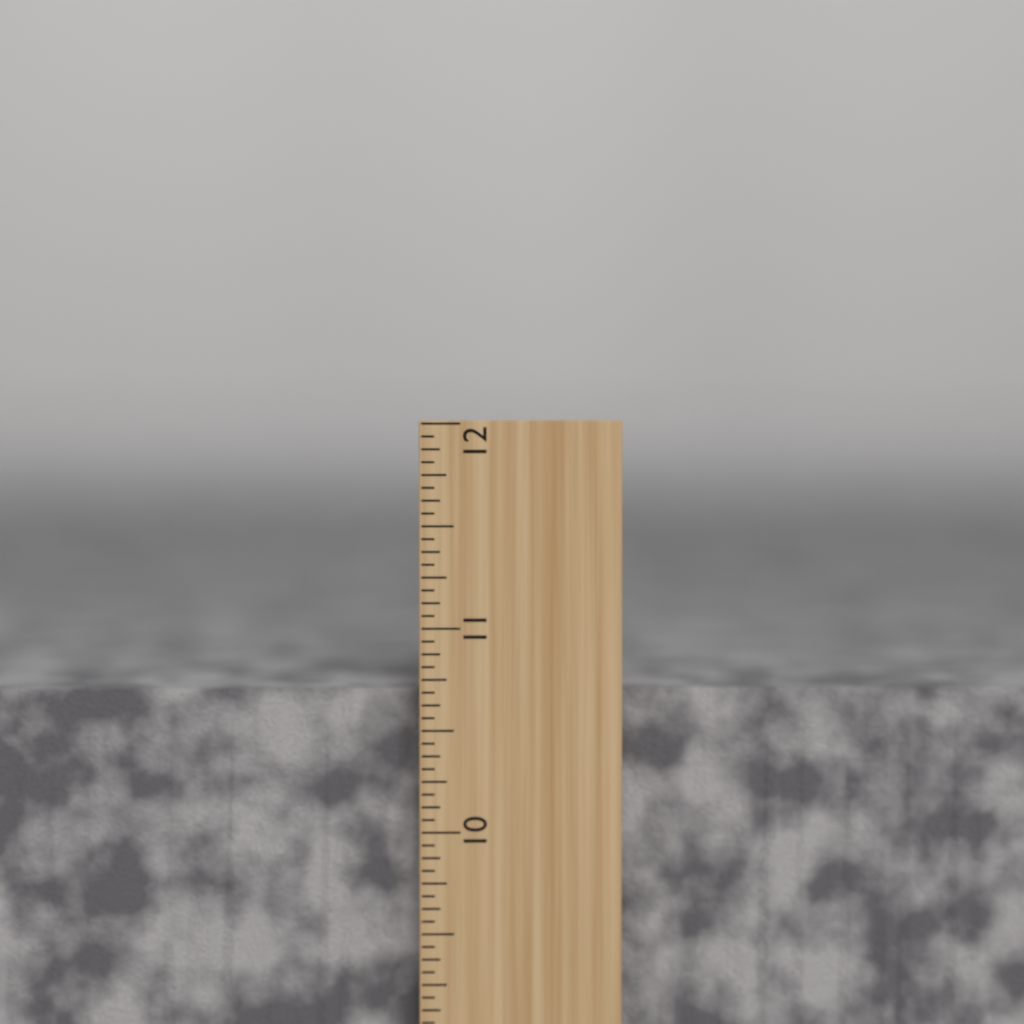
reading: 10.6875 inch
